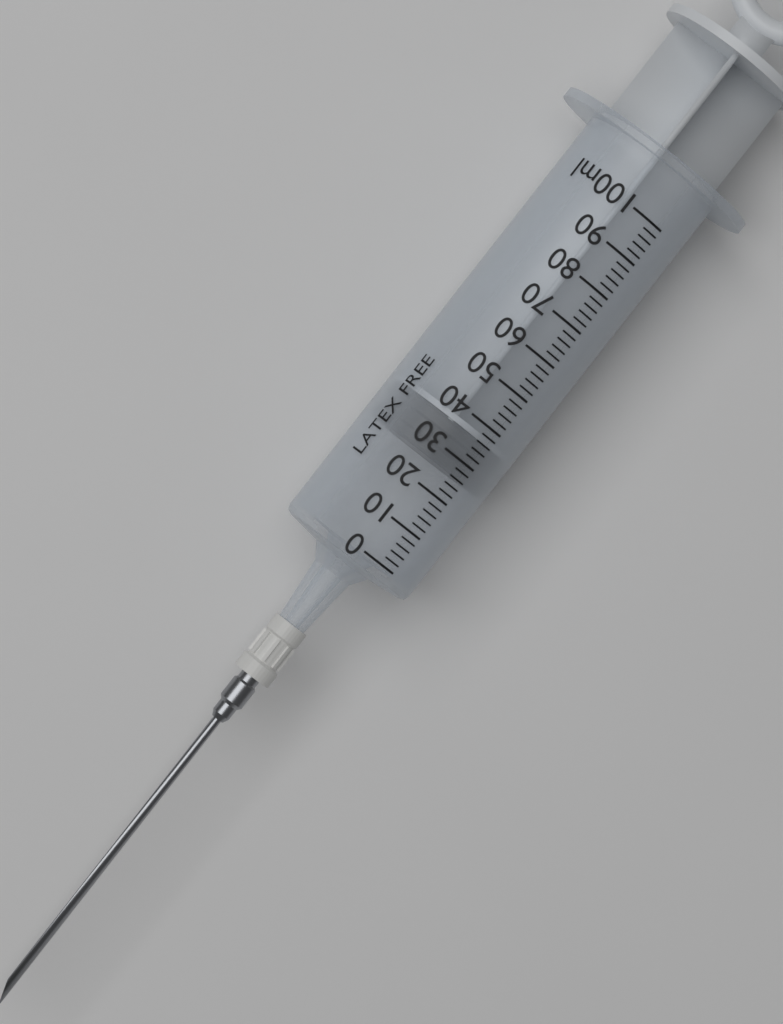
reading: 26 ml
